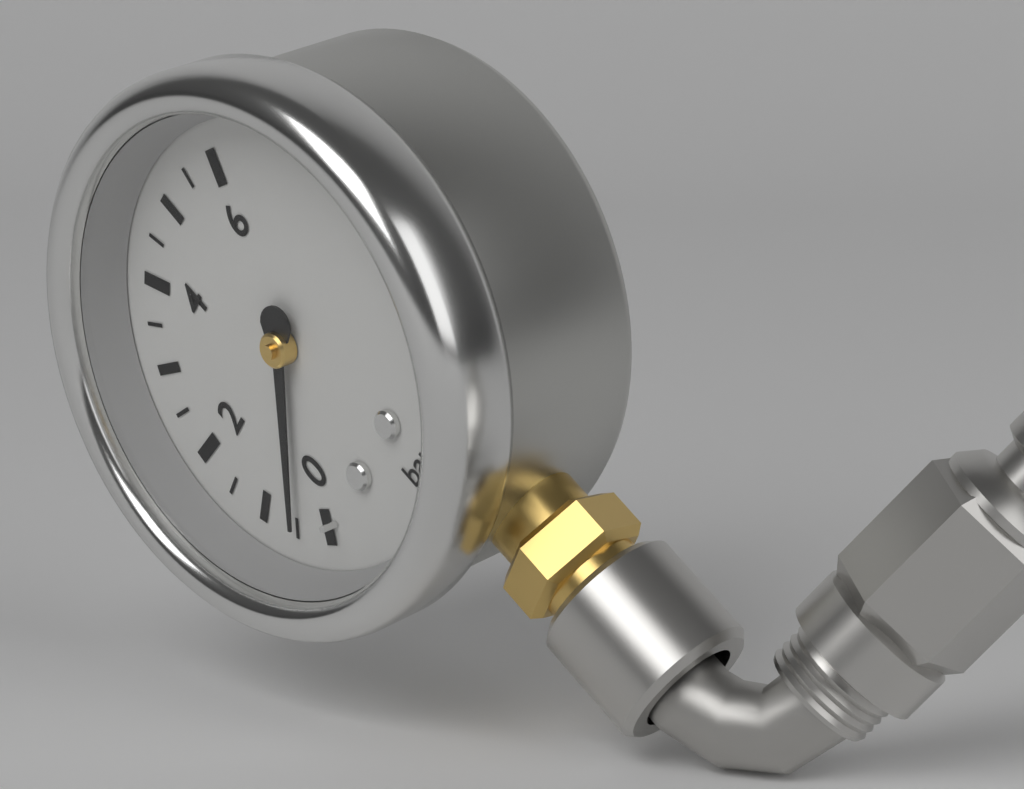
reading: 0.5 bar
